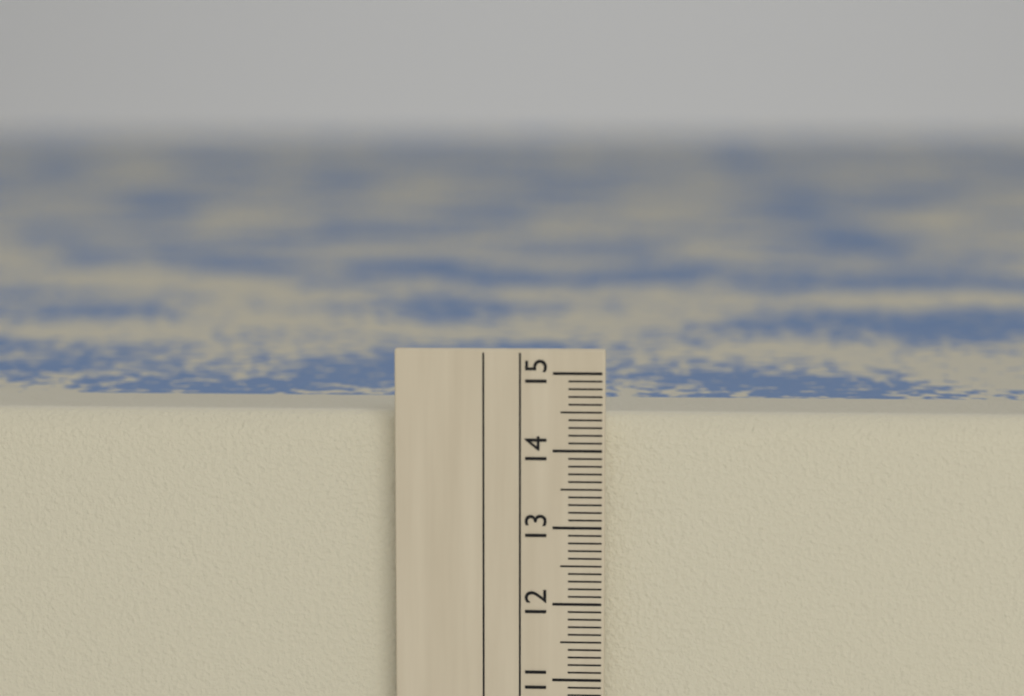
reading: 14.4 cm
